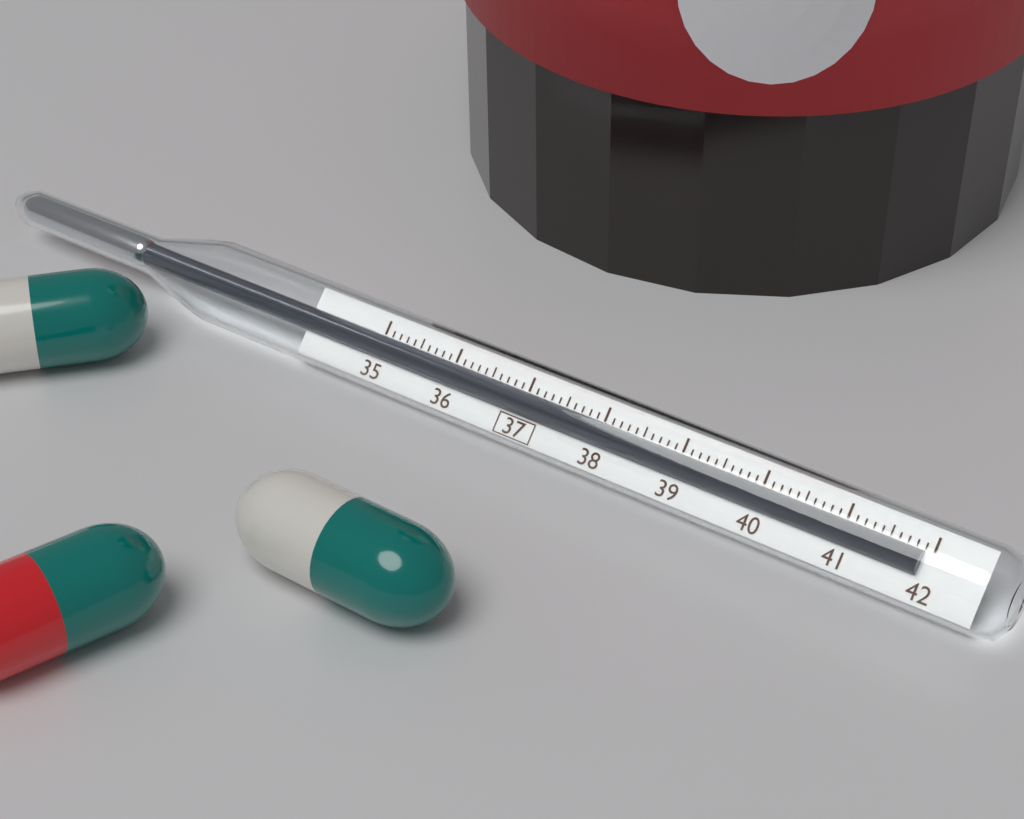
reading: 41.9 (no unit)
